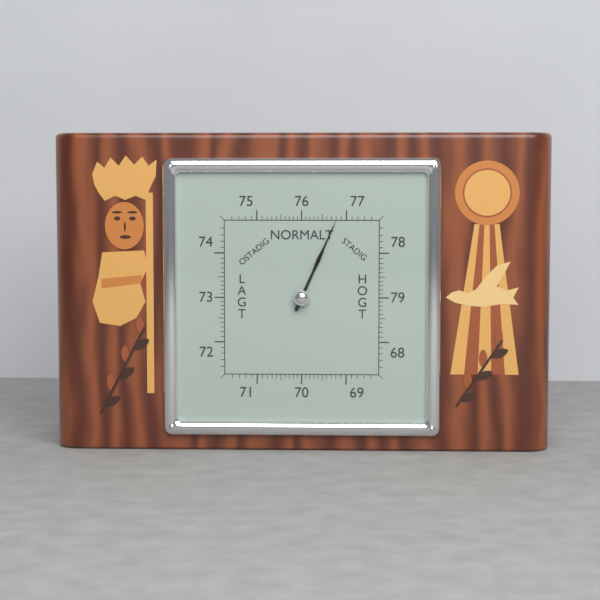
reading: 76.8 (no unit)
